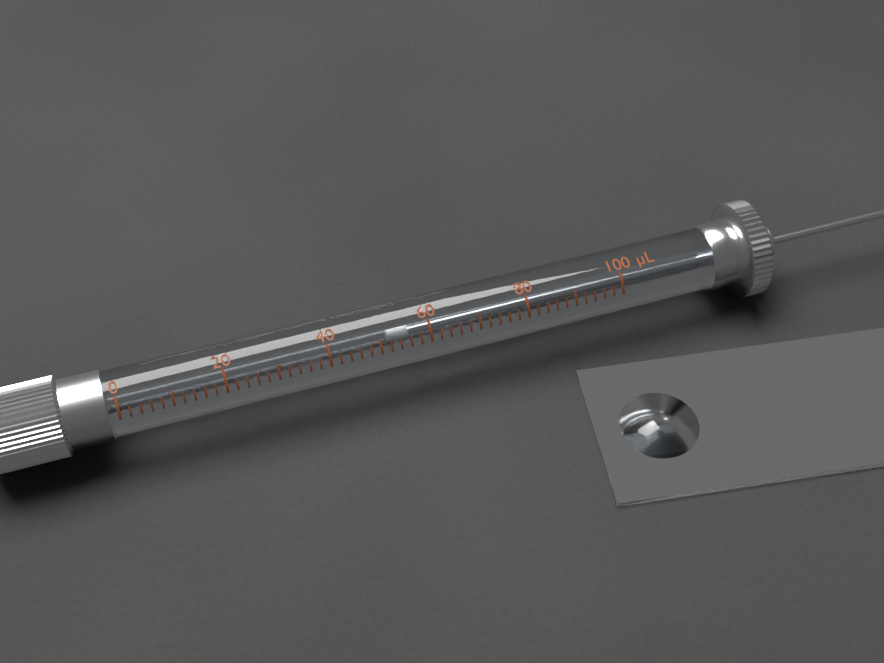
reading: 52 µL
